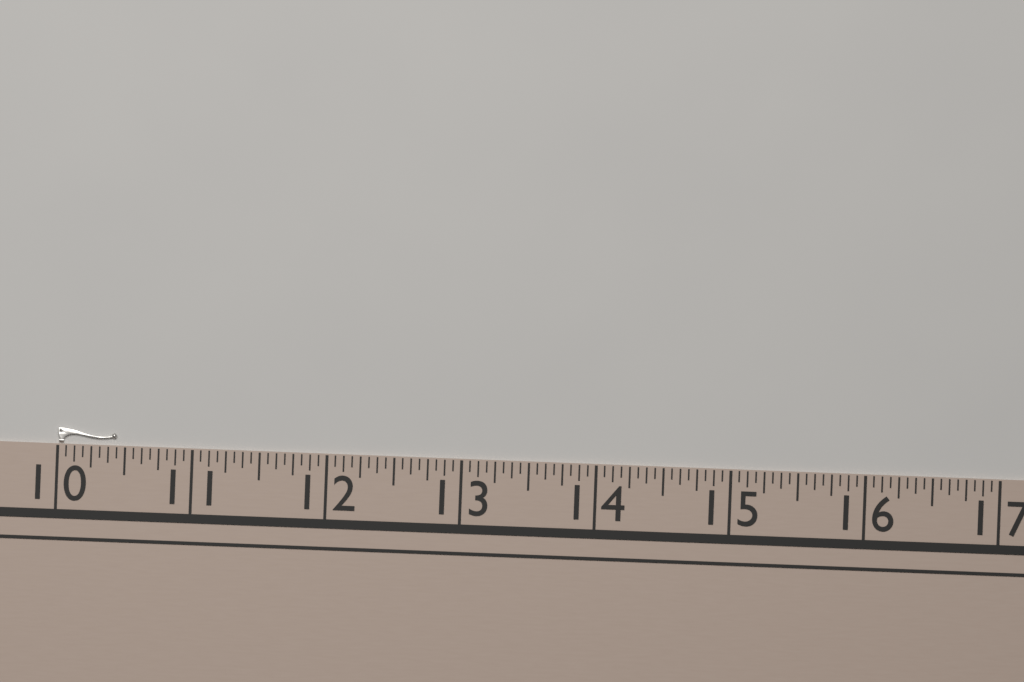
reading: 10.4375 (no unit)
